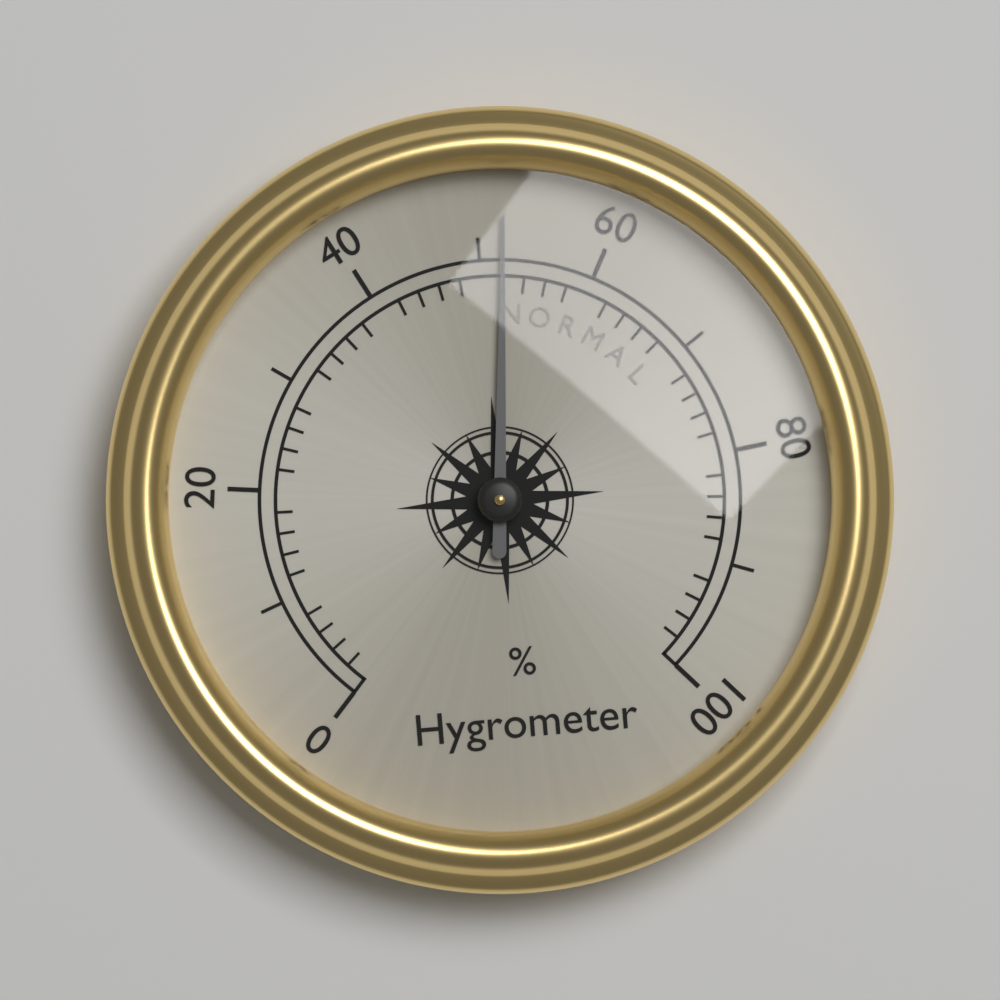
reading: 52 %
